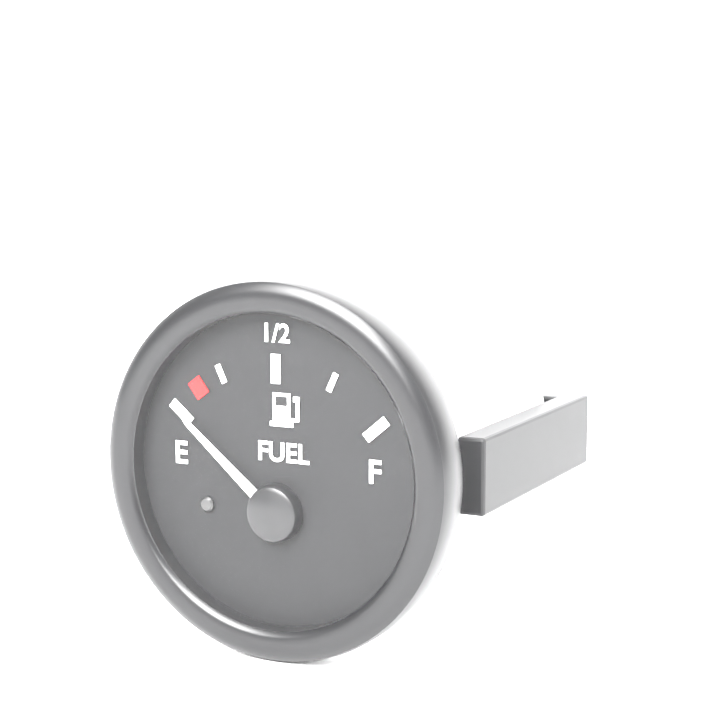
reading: 0.00 (no unit)
